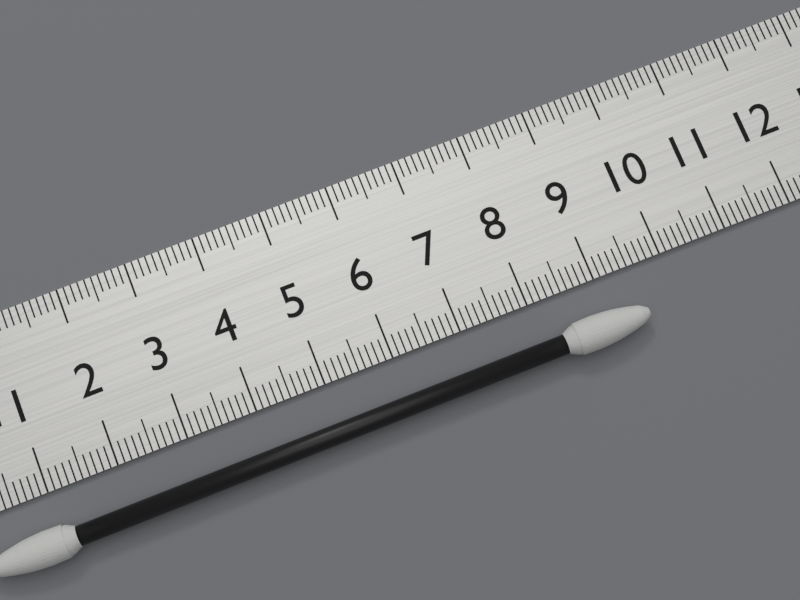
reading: 9.5 cm
